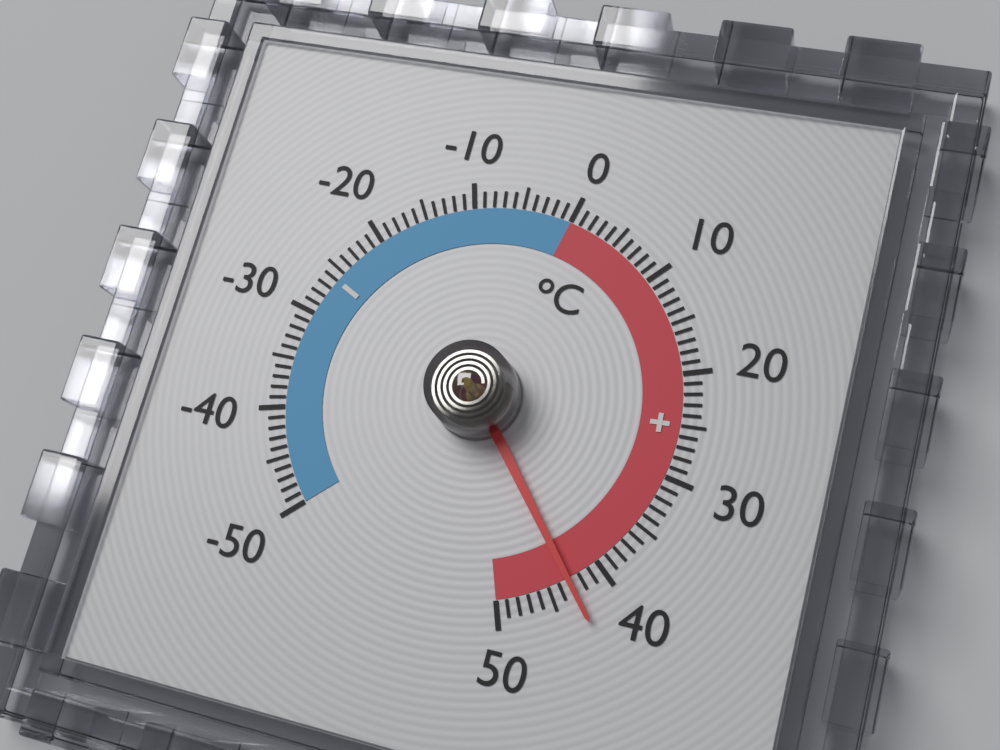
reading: 43 °C
